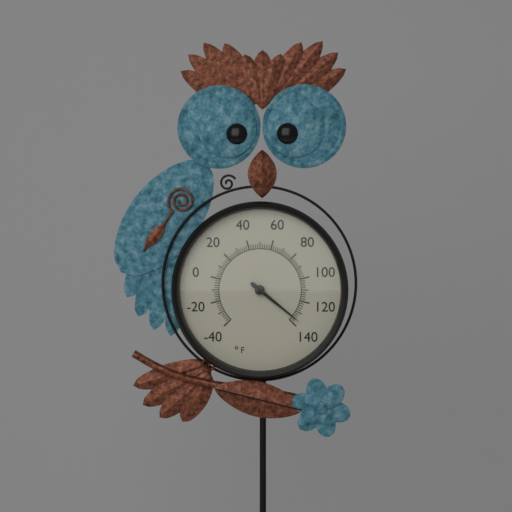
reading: 136 °F
